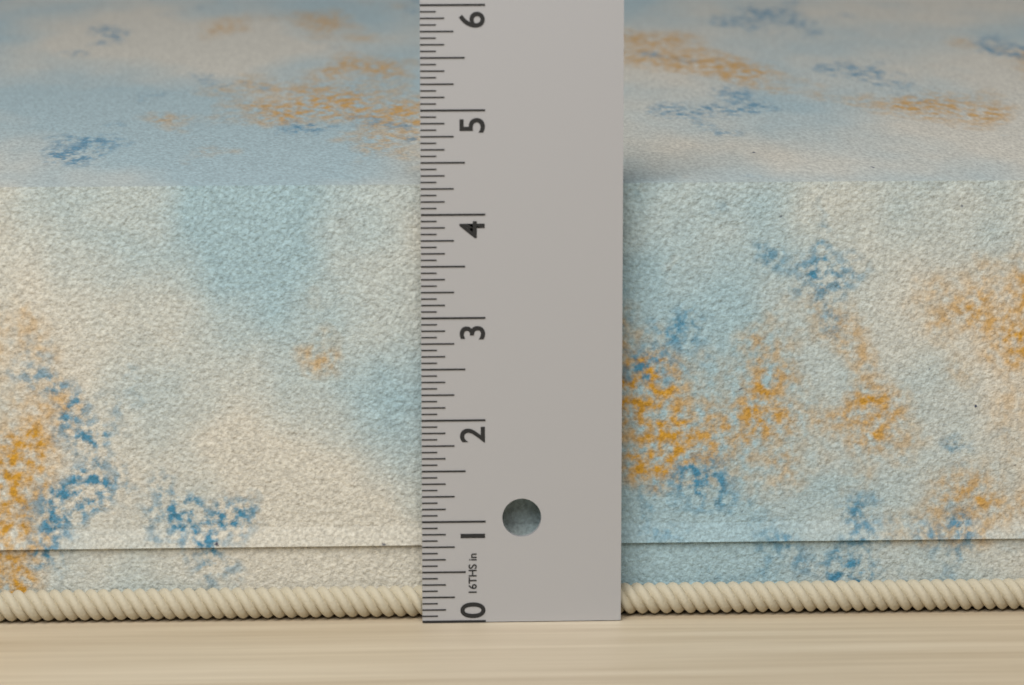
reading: 4.3750 in
